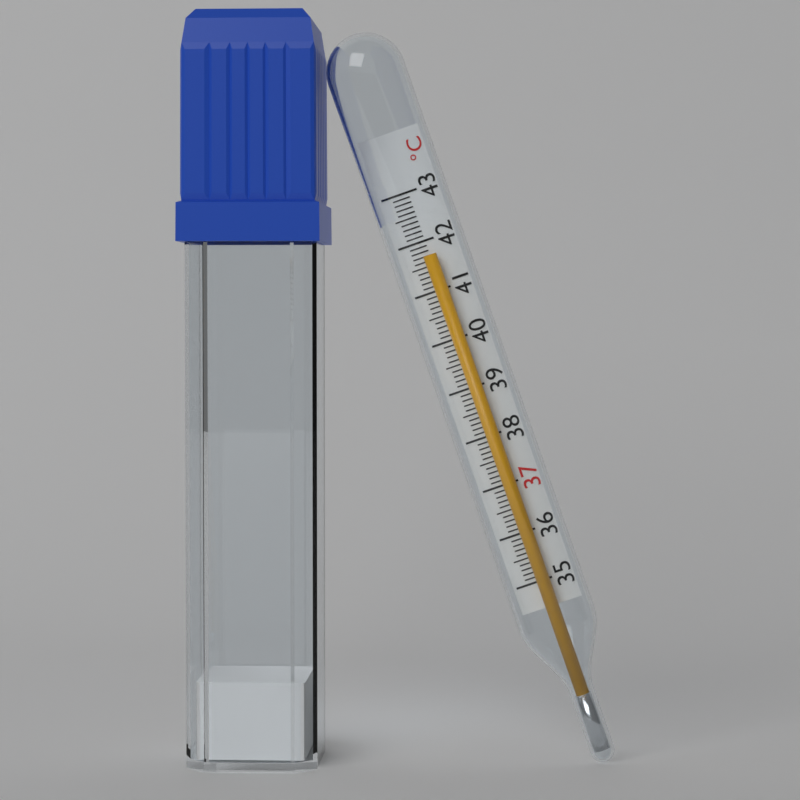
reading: 41.7 °C
